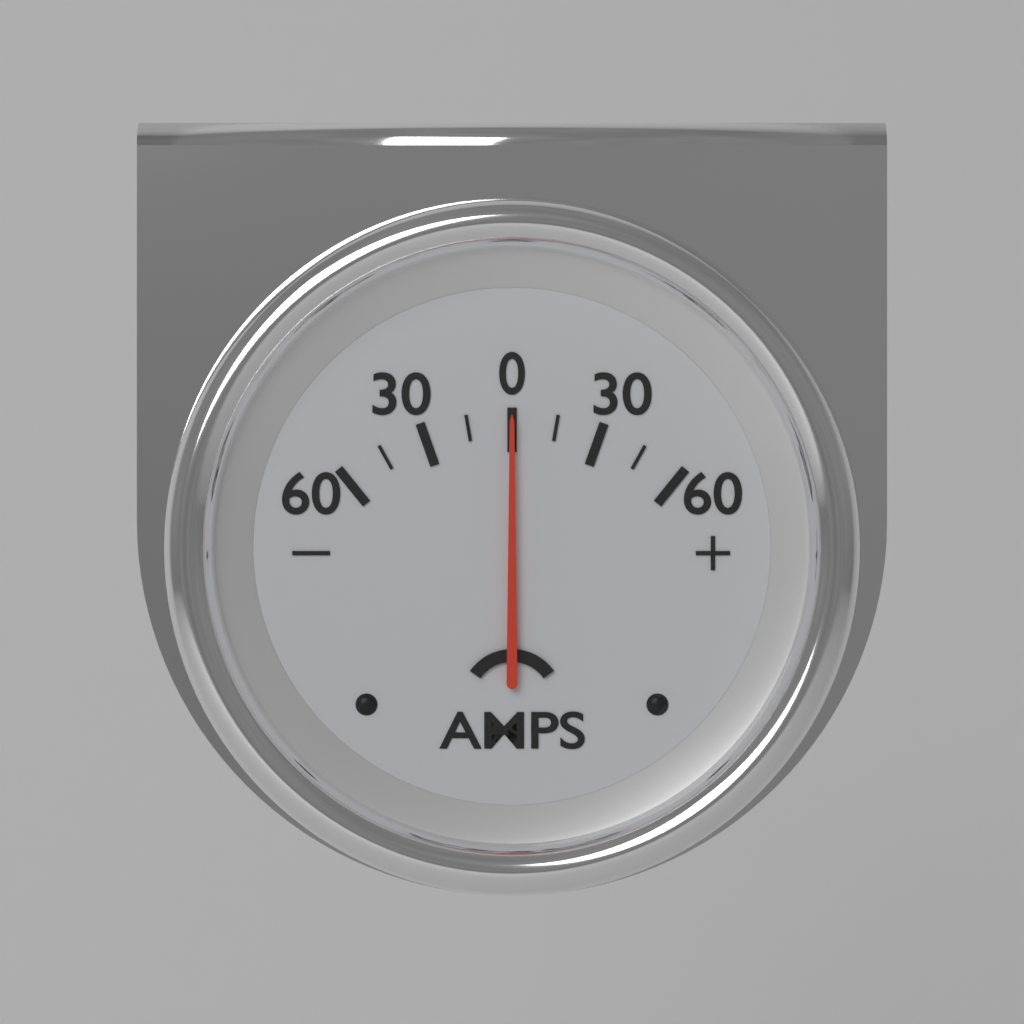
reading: 0 A
